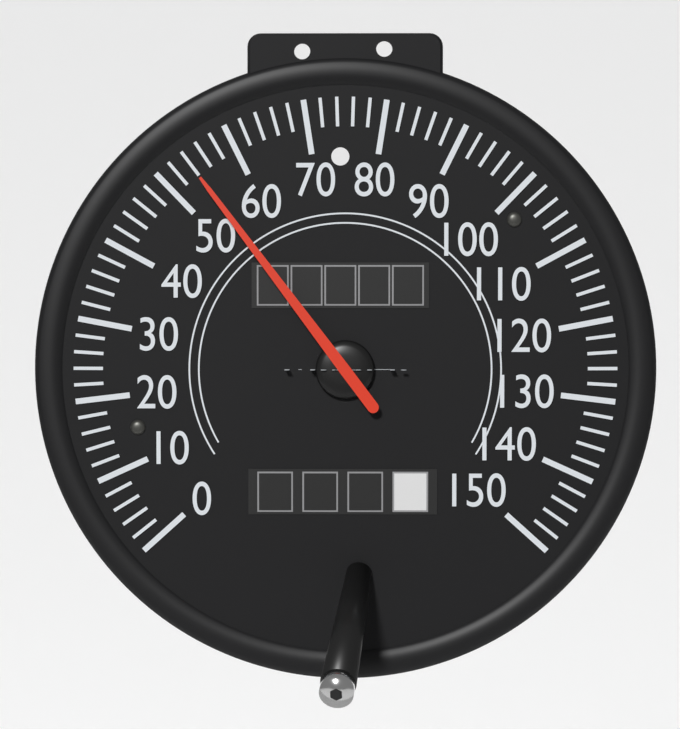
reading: 54 mph
